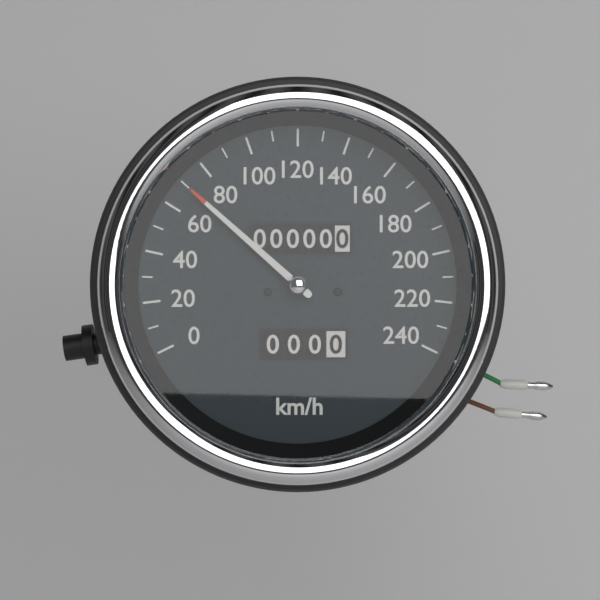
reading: 70 km/h
